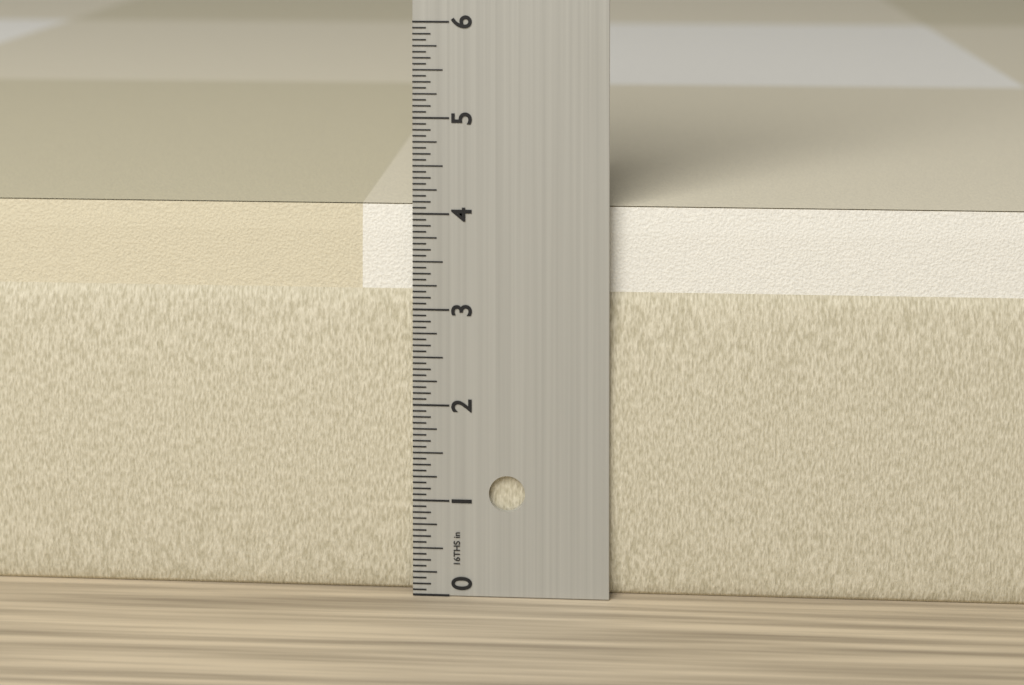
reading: 4.0625 in
